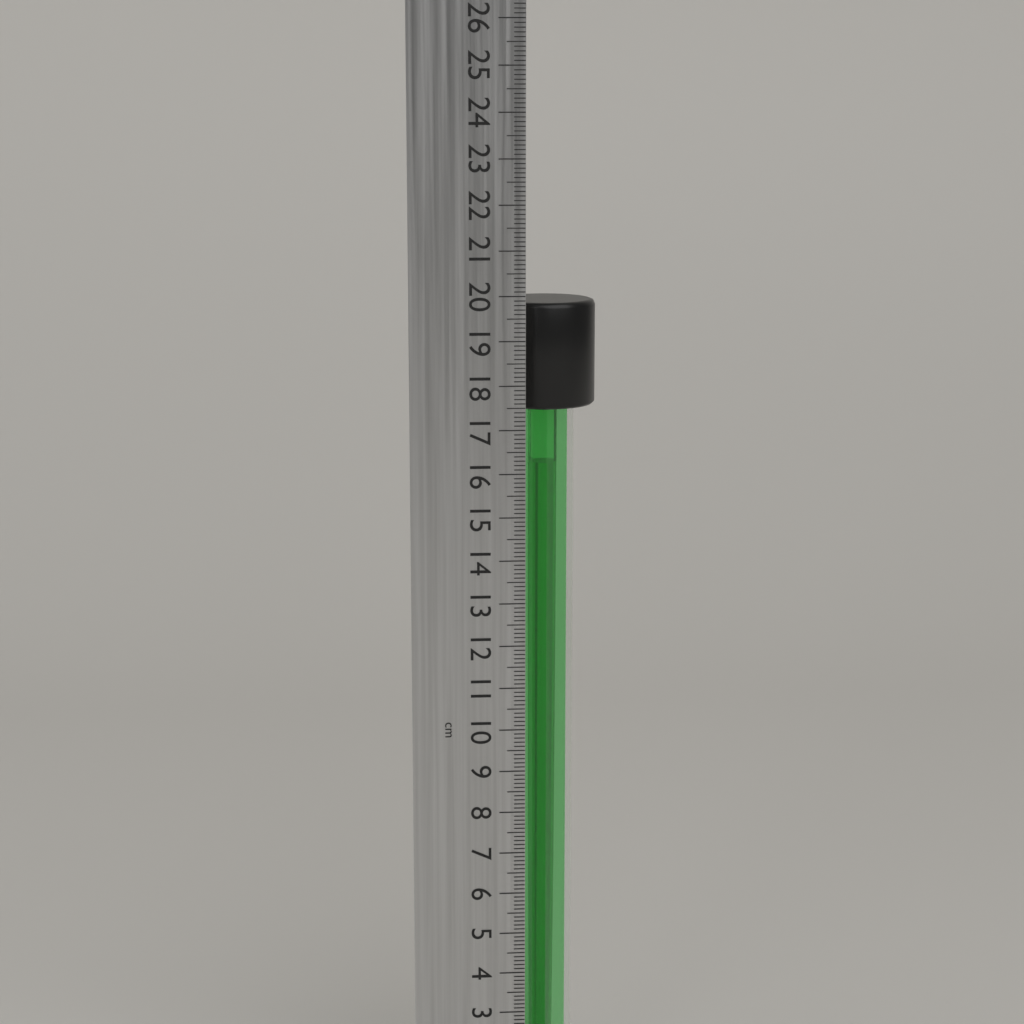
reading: 19.8 cm
